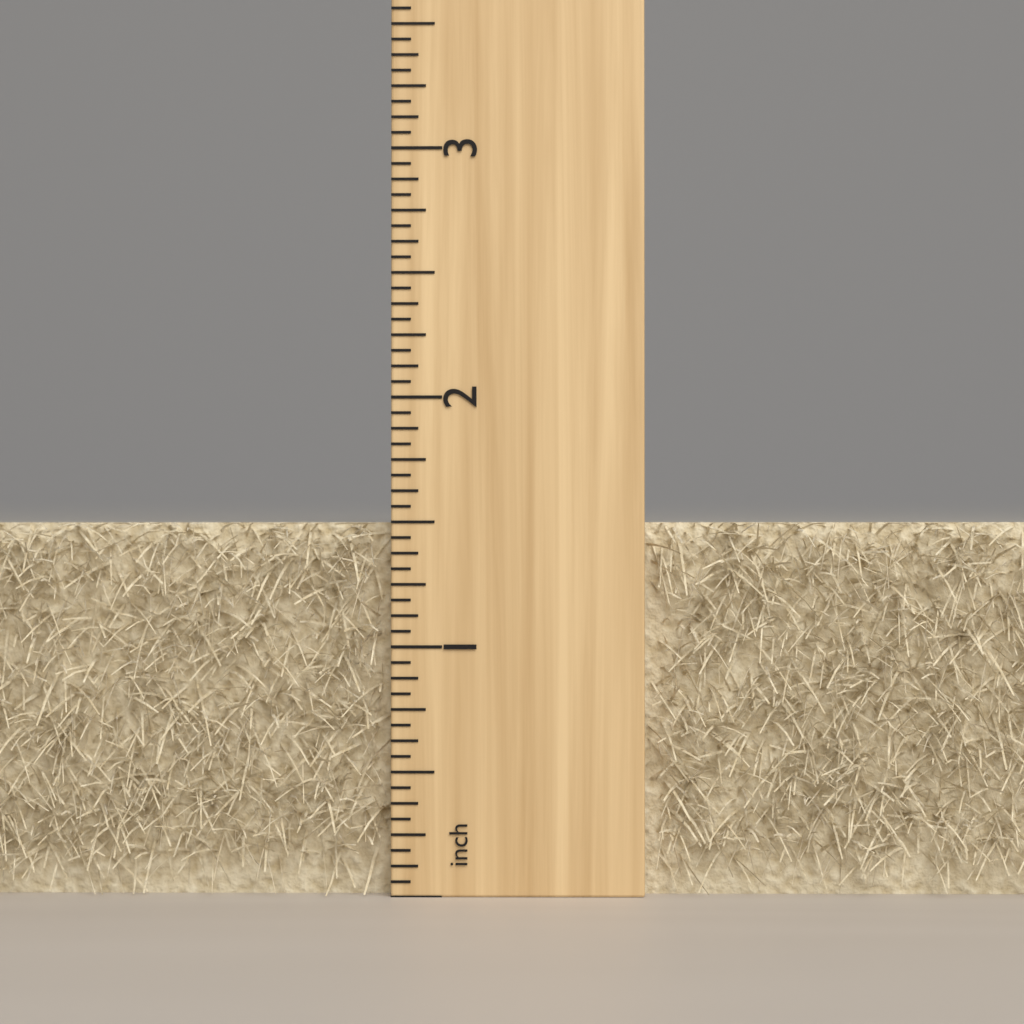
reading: 1.5000 inch
